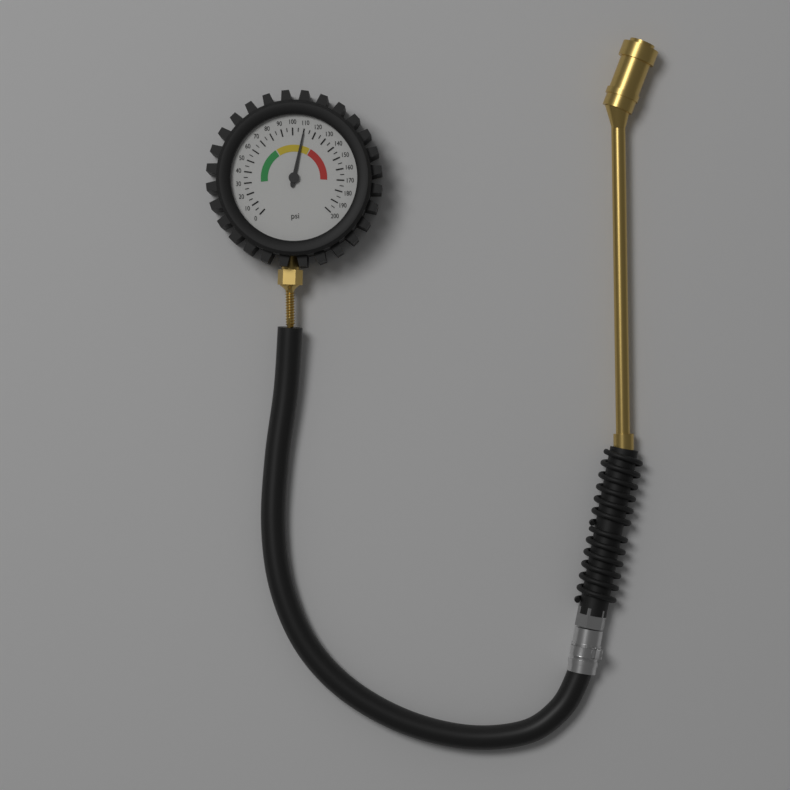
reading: 110 psi
